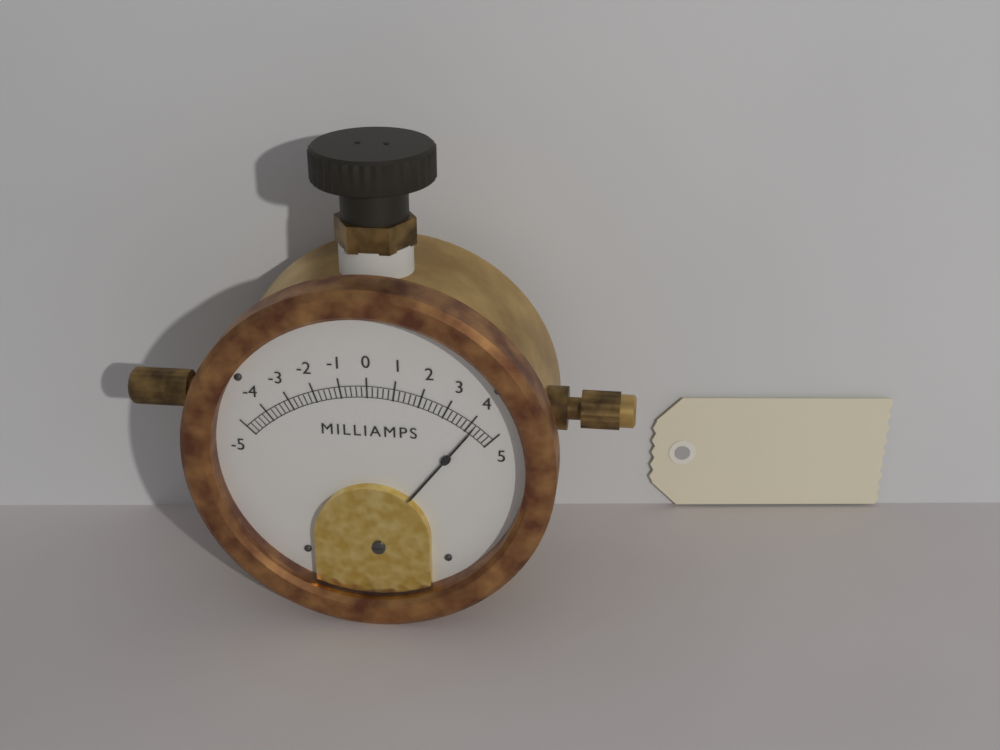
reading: 4.2 mA
